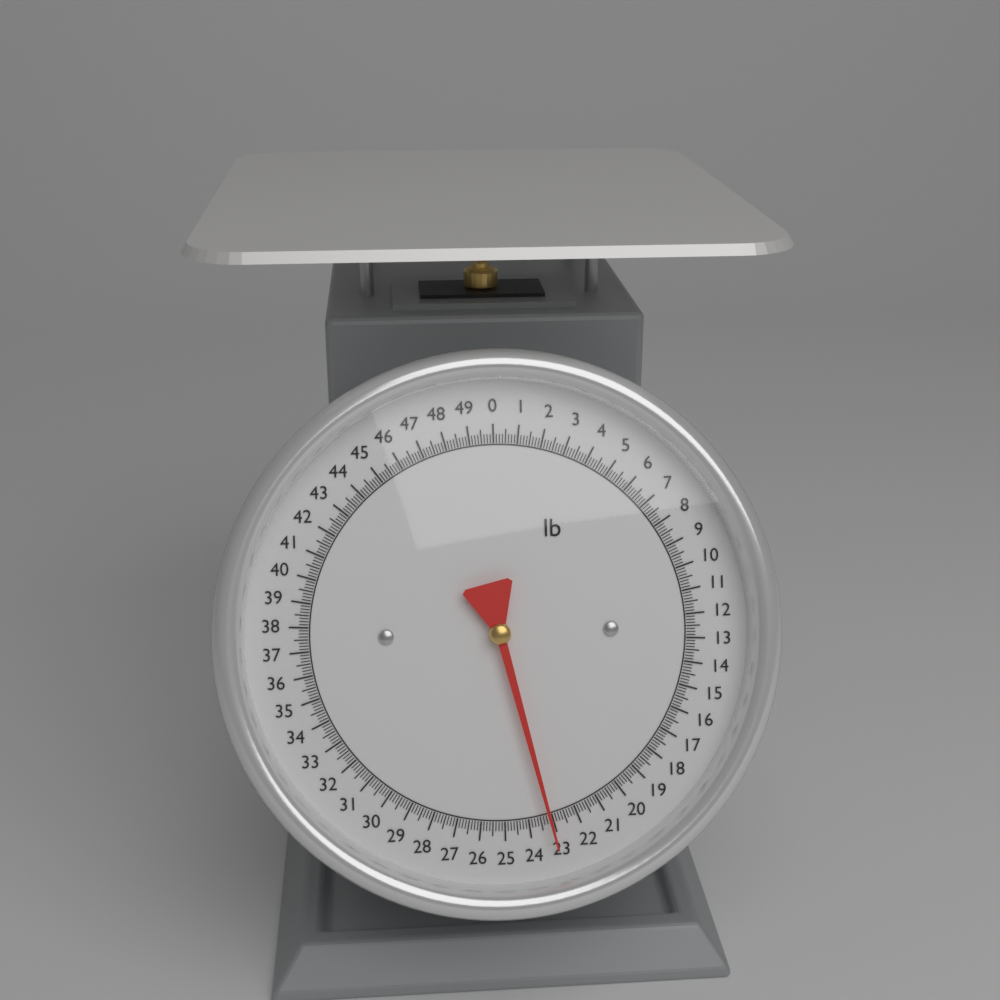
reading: 23.125 lb
